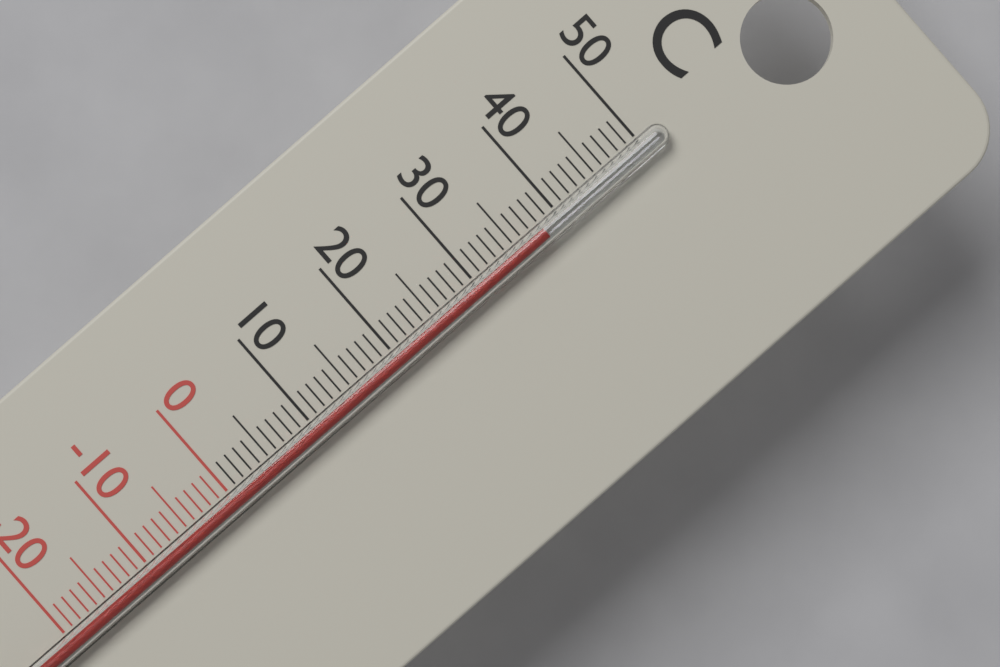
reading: 38 °C
